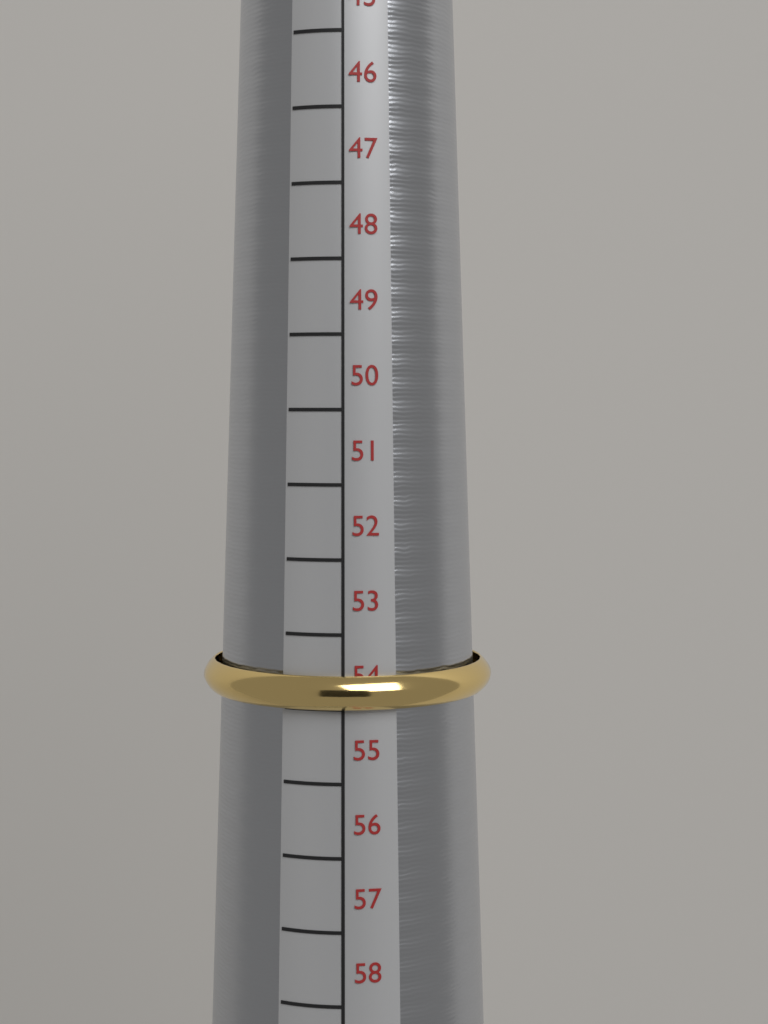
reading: 54 mm
